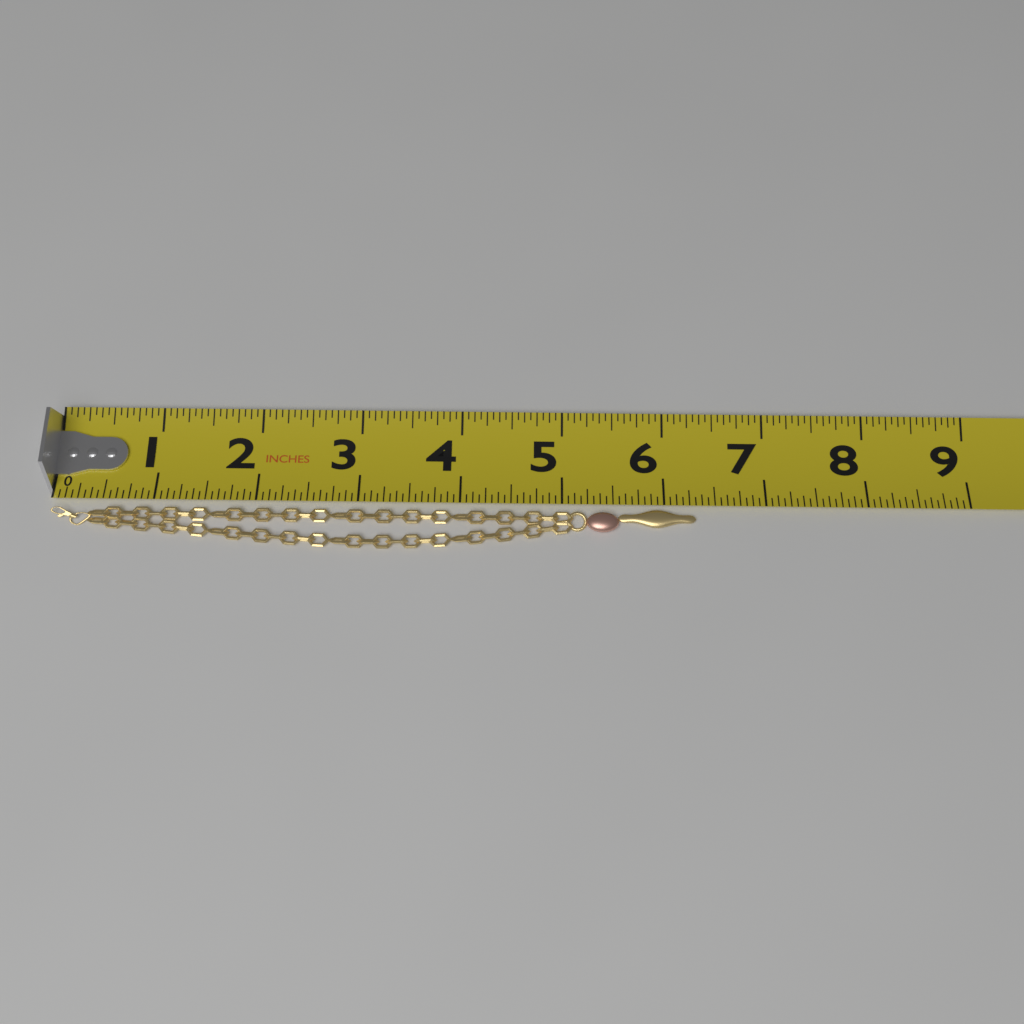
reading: 6.3125 in
